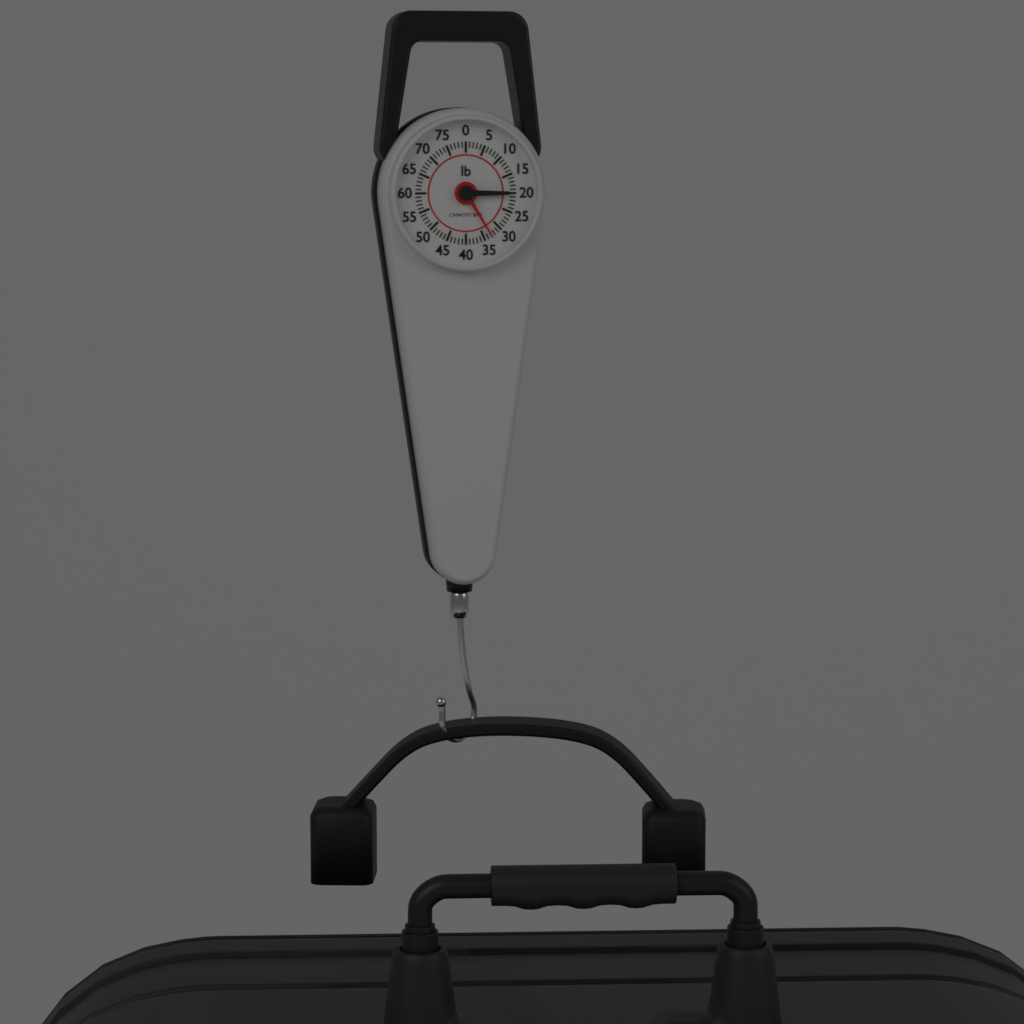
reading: 33 lb
